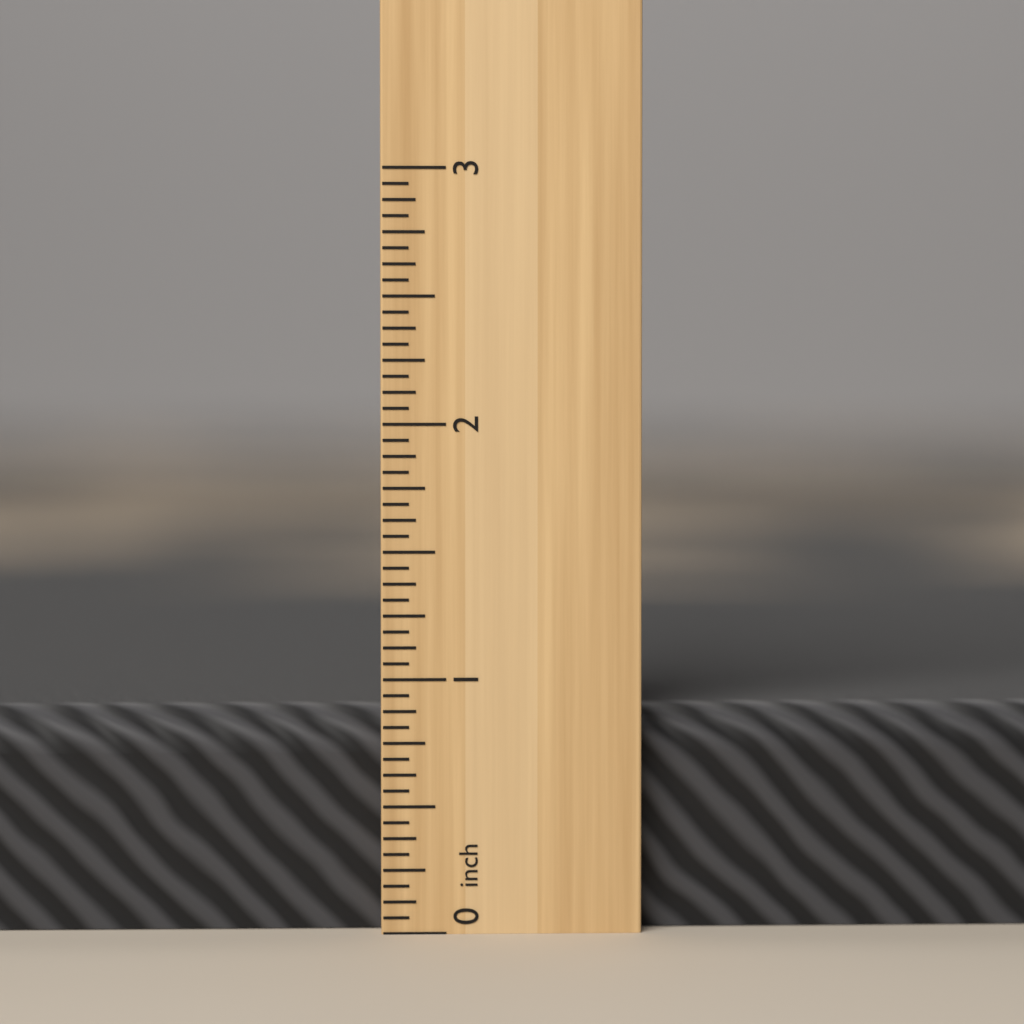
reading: 0.8750 inch
